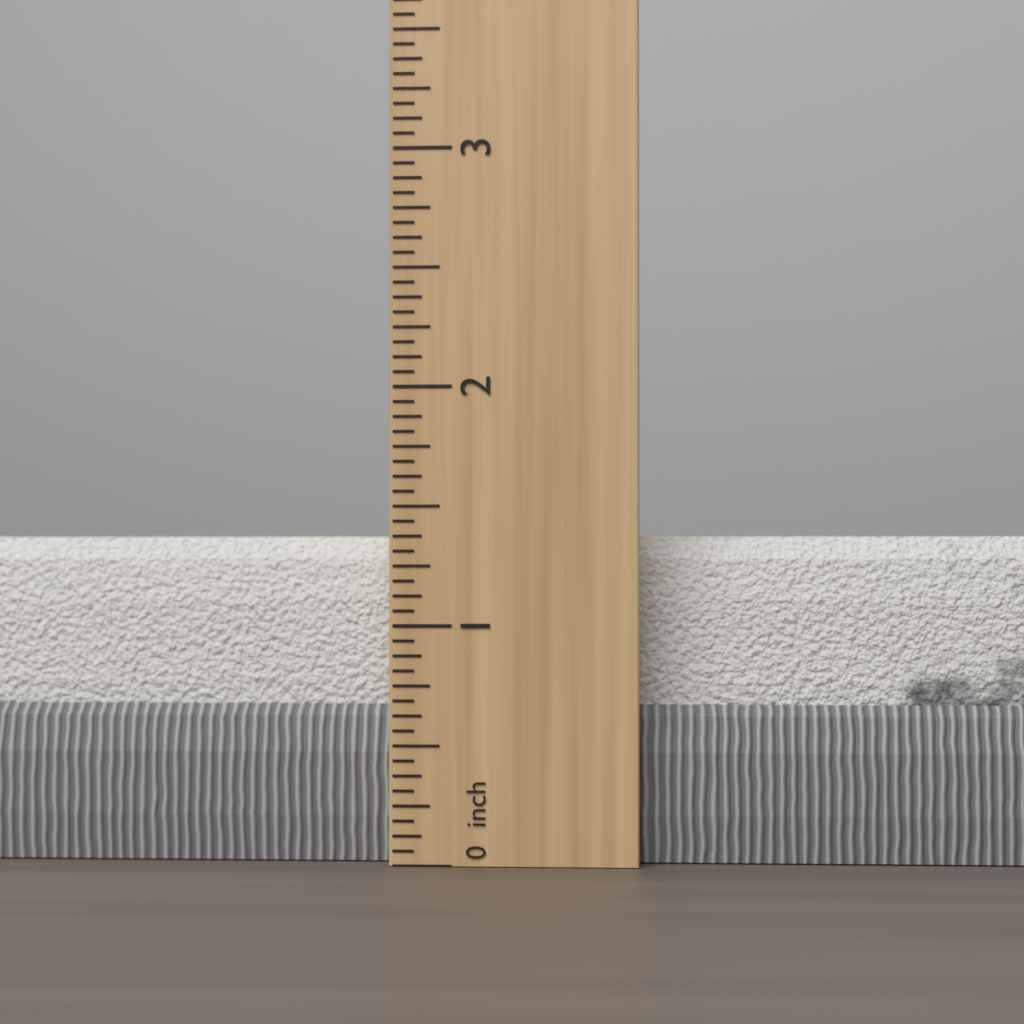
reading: 1.3750 inch
